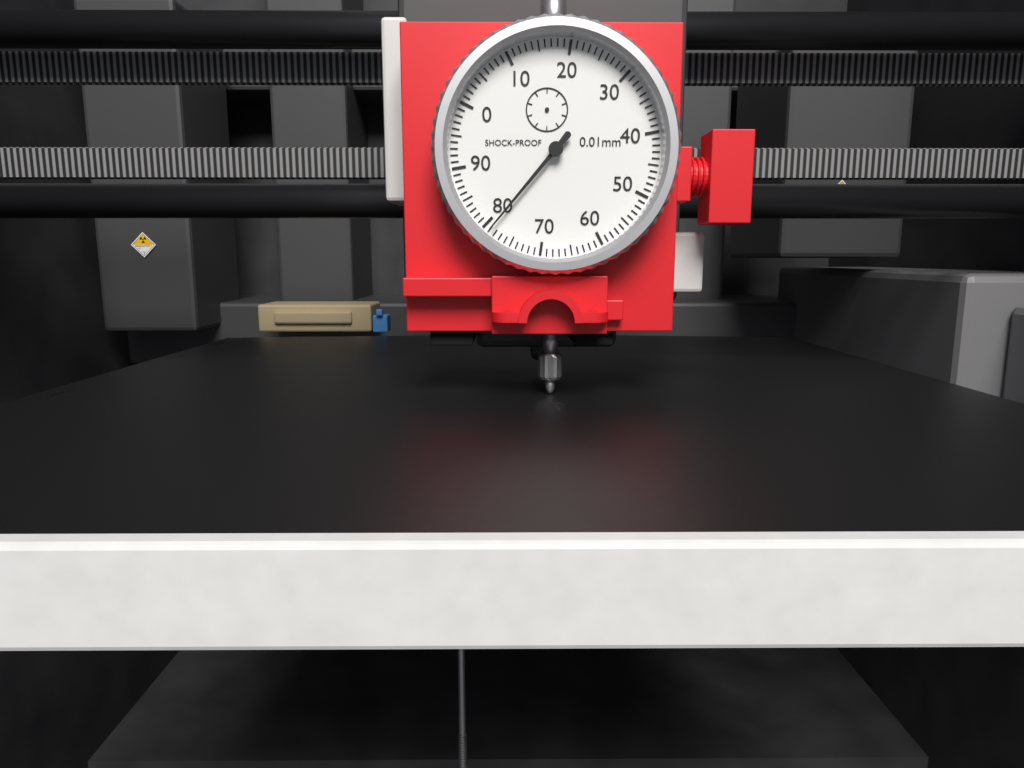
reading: 79 0.01mm
